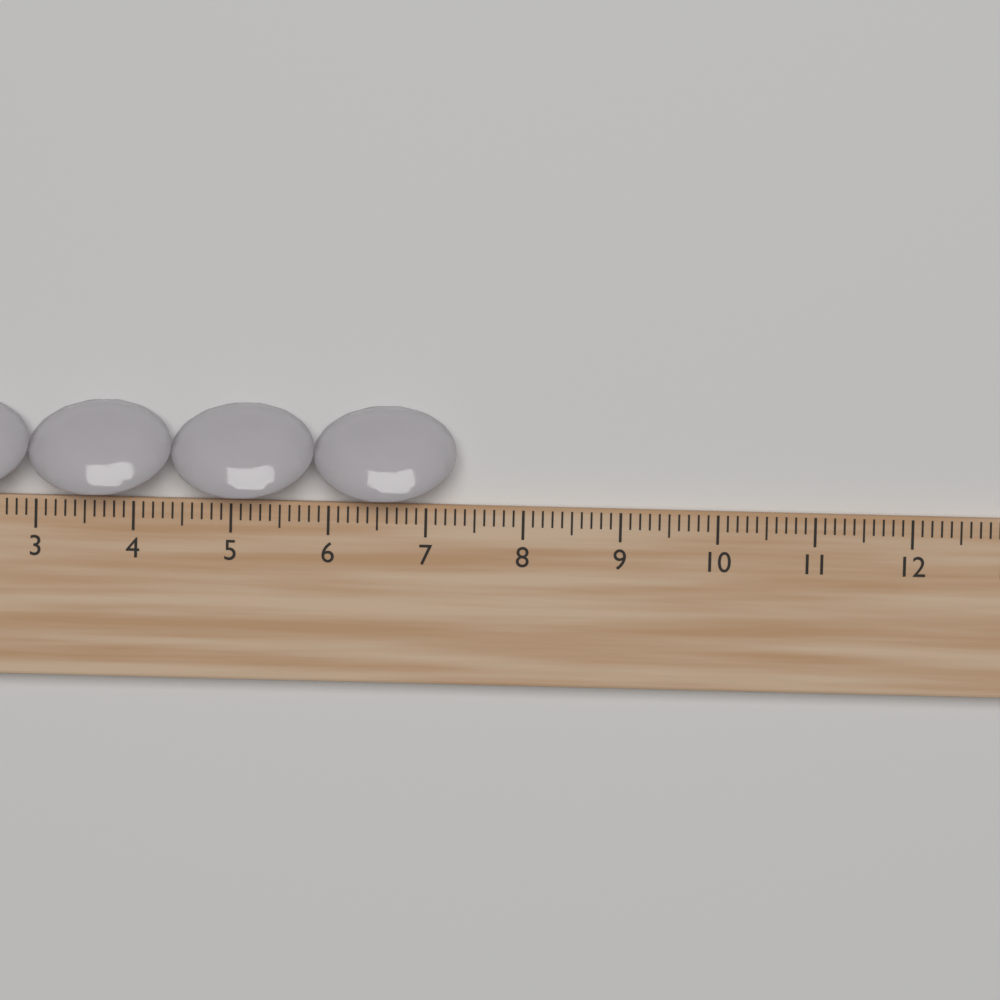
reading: 7.3 cm
